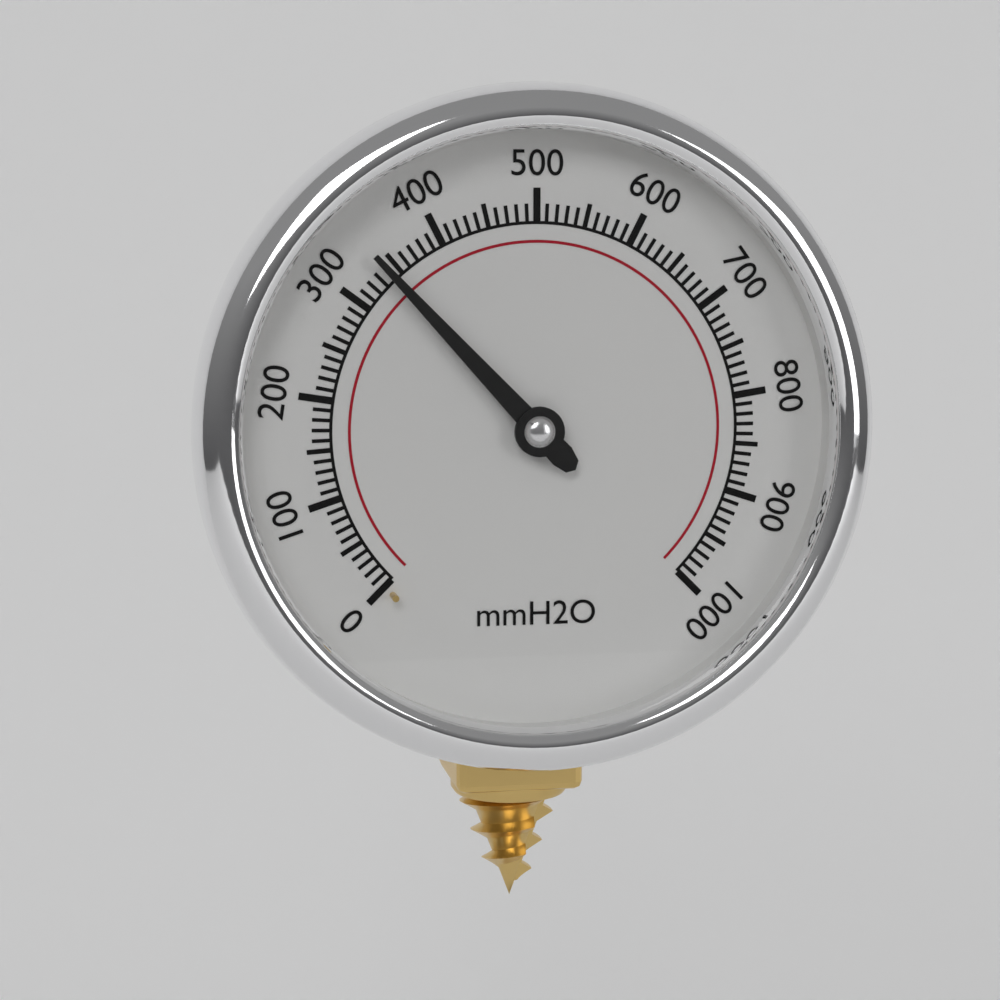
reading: 340 mmH2O
